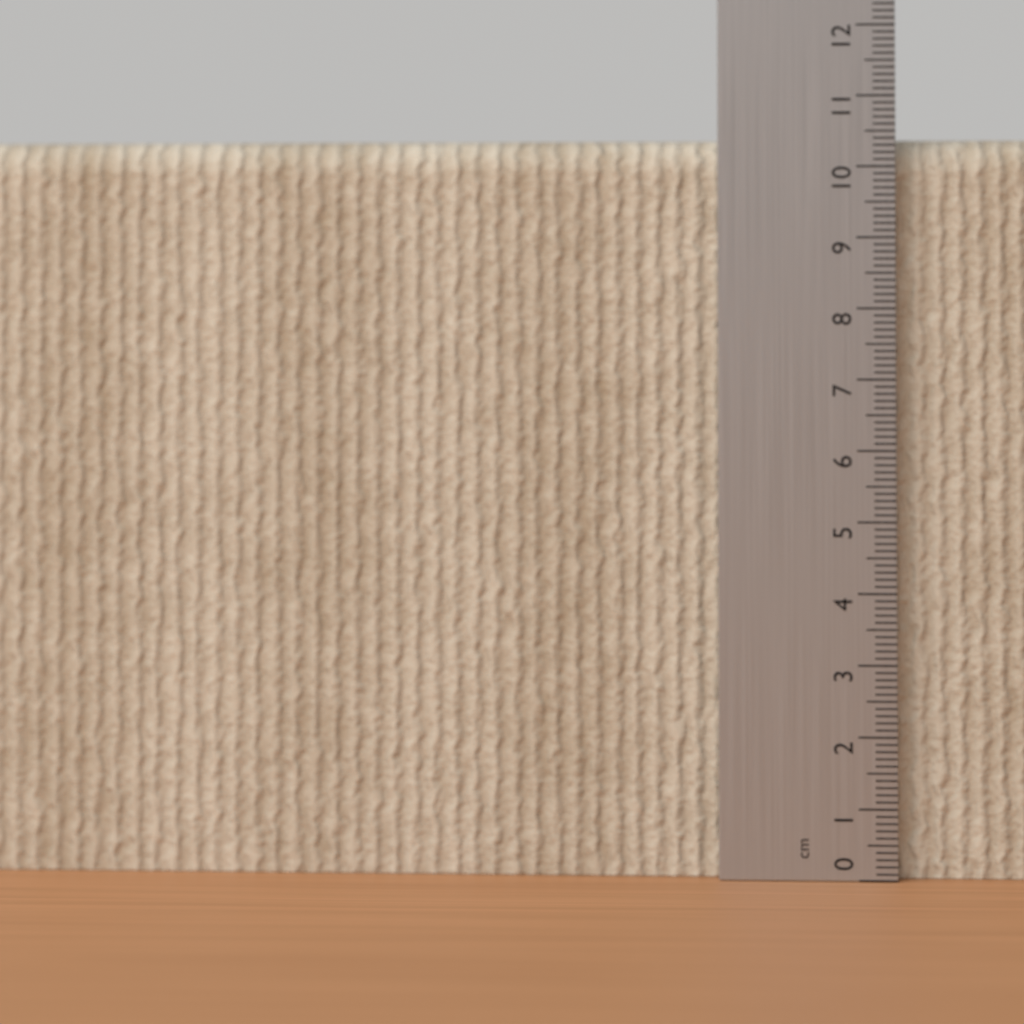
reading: 10.4 cm
